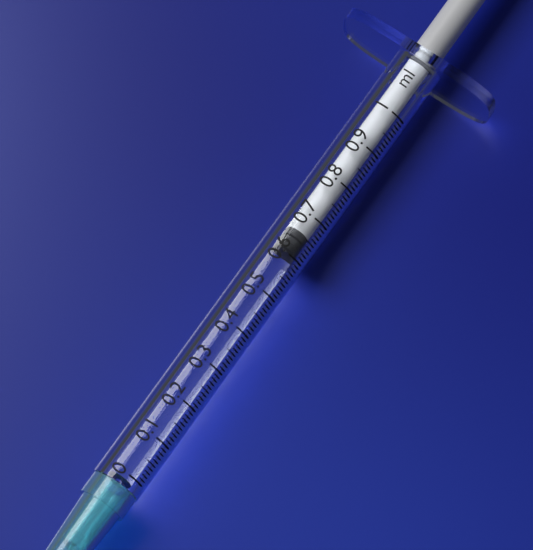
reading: 0.61 ml
